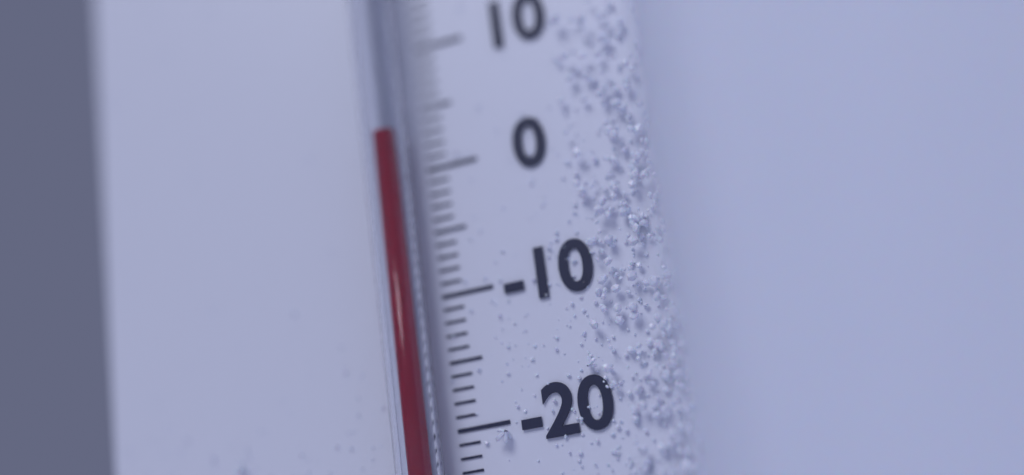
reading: 3 °C
